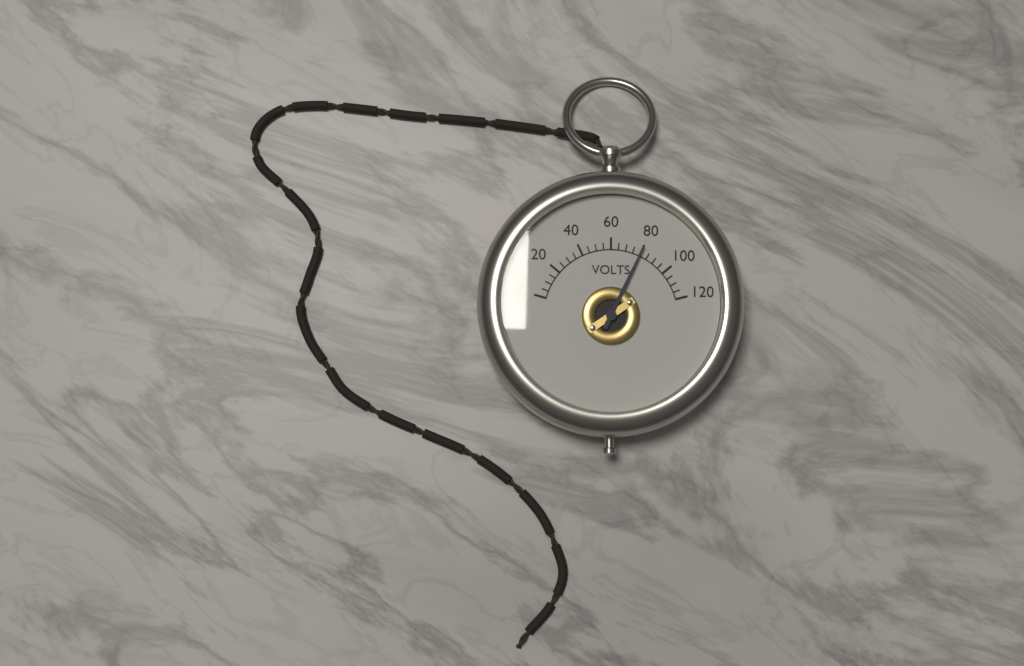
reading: 80 V
